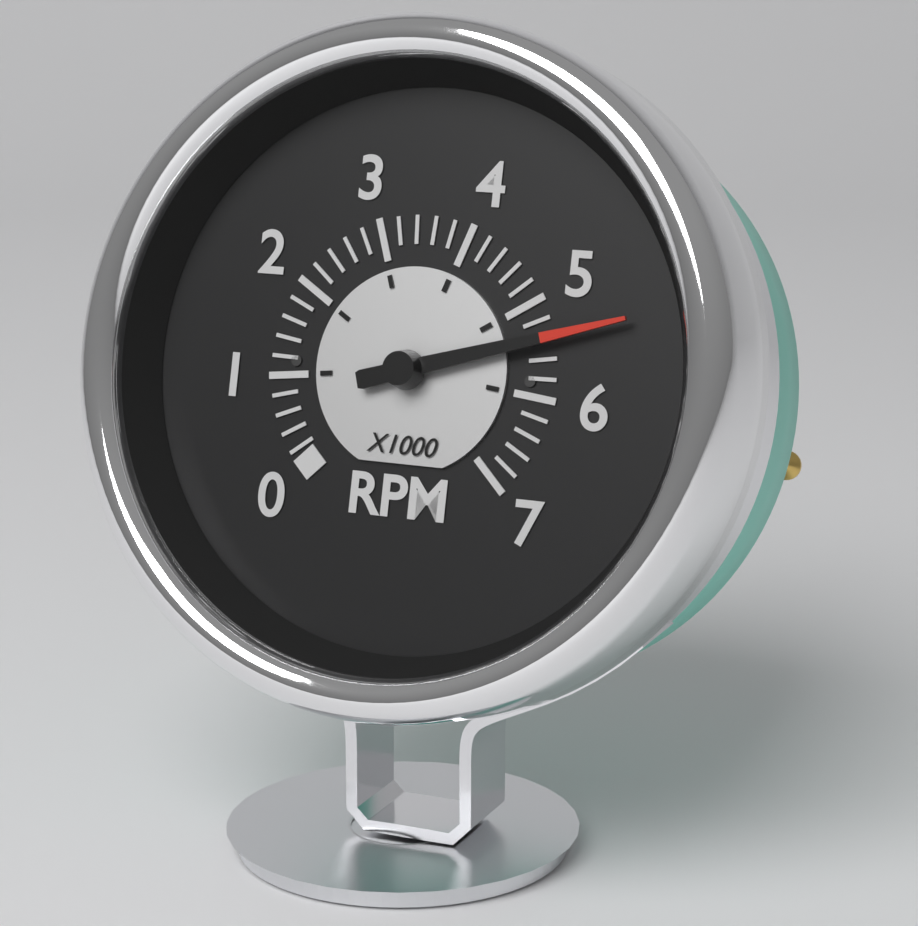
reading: 5400 RPM
